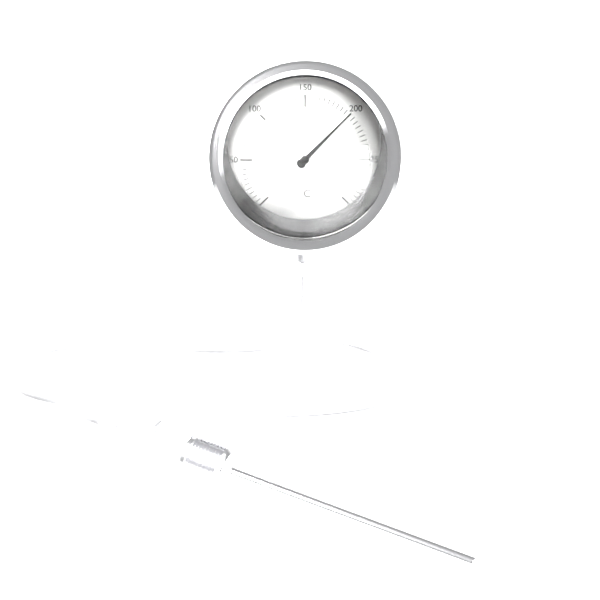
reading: 200 °C
